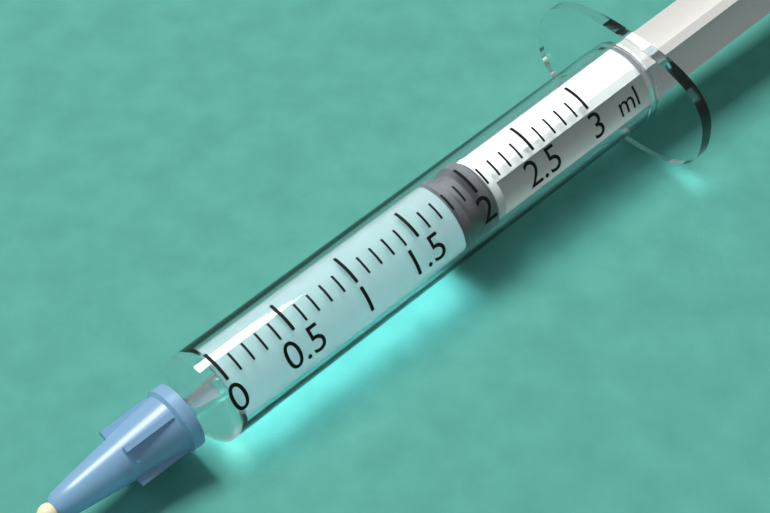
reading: 1.8 ml
